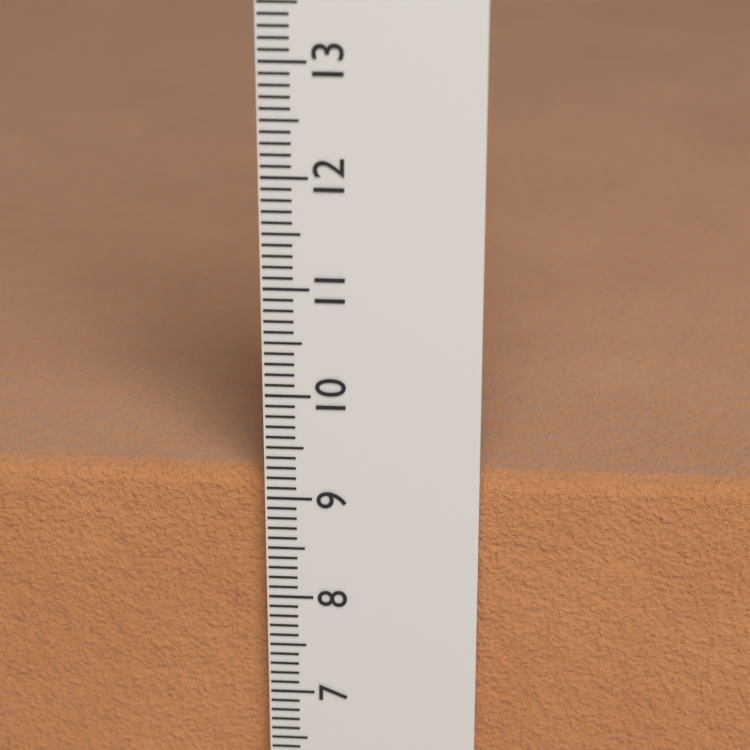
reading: 9.2 cm
